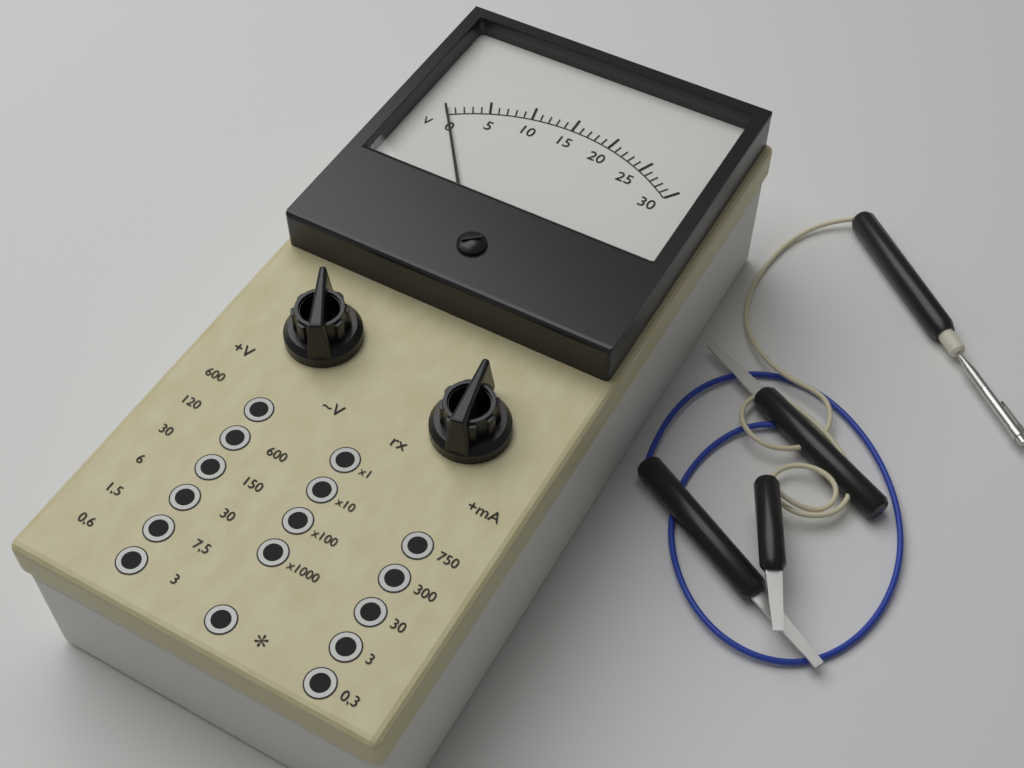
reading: 0 V
